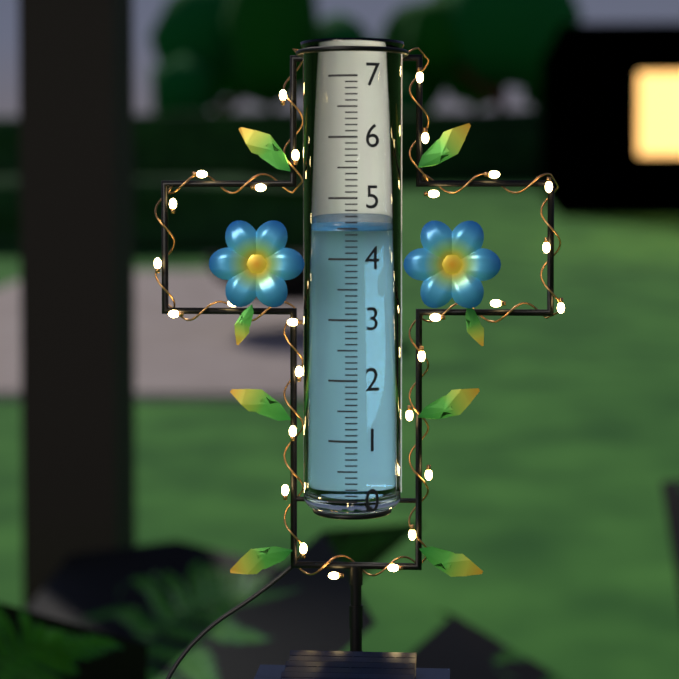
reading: 4.5 (no unit)
